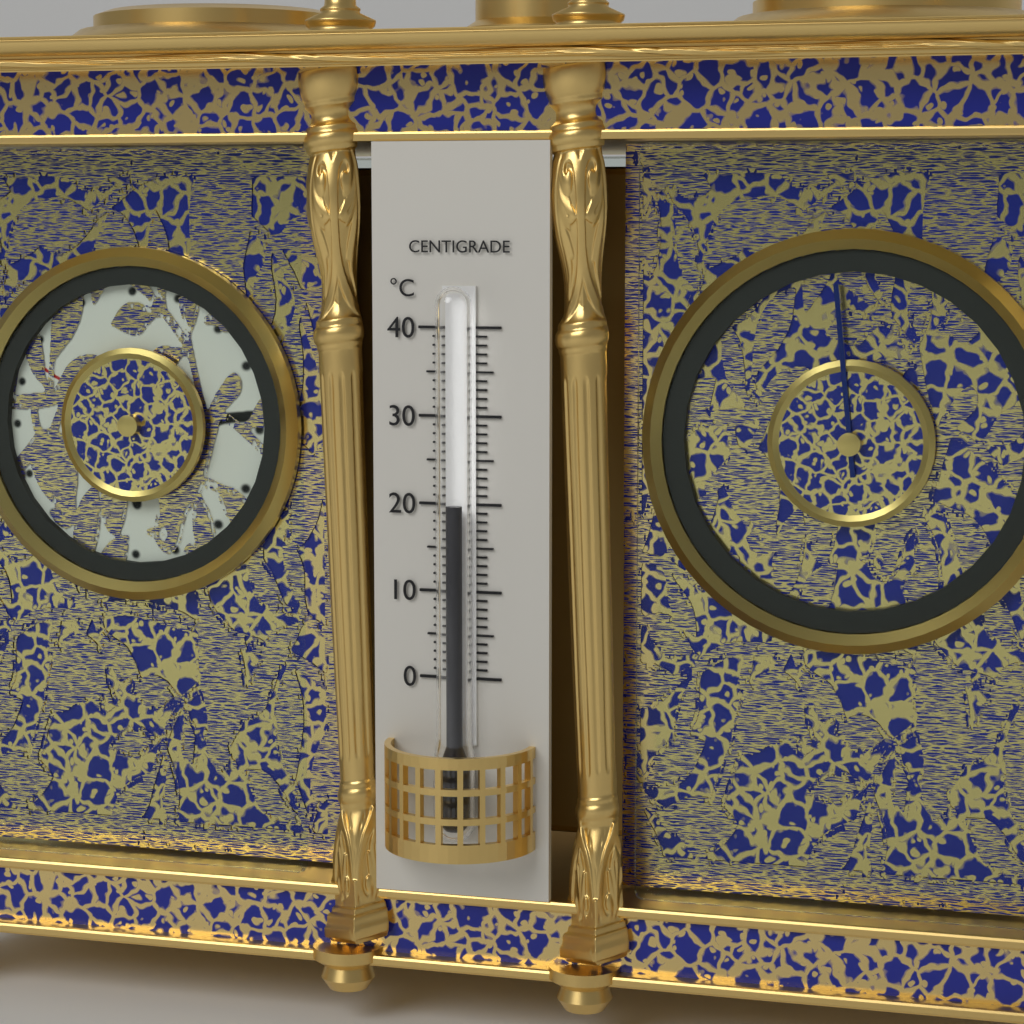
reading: 20 °C
